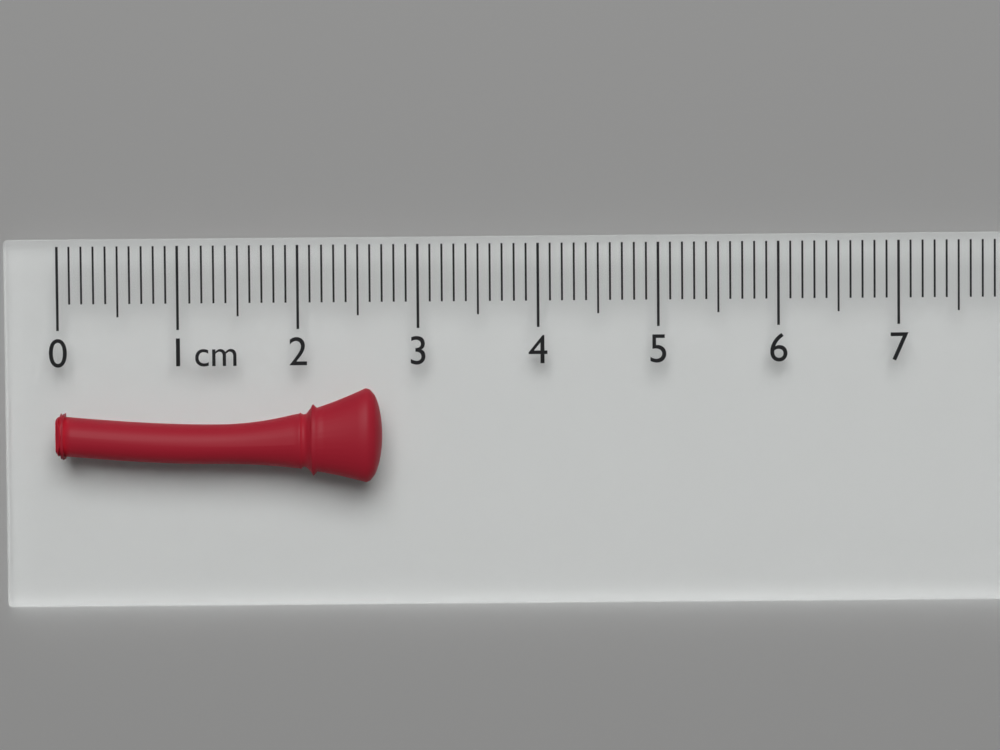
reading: 2.7 cm
